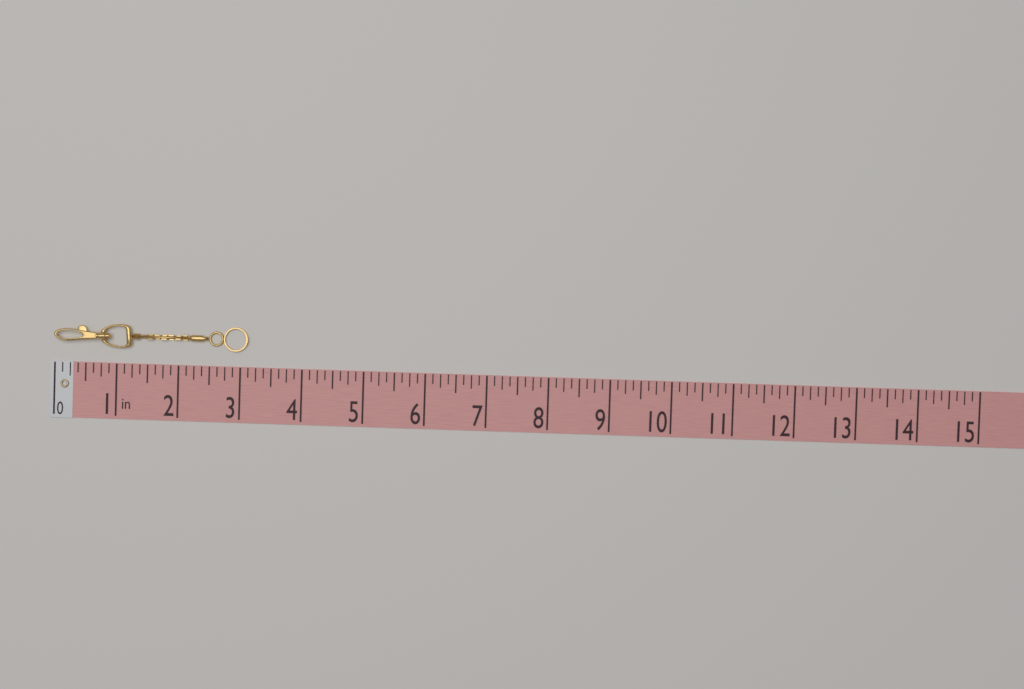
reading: 3.125 in
